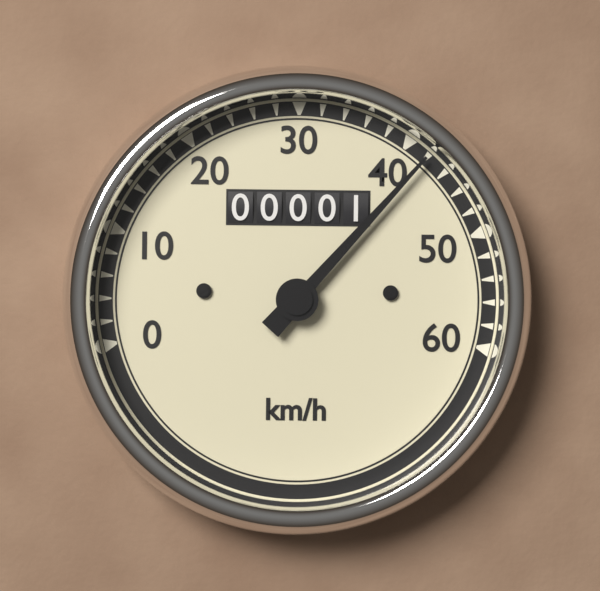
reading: 42 km/h
